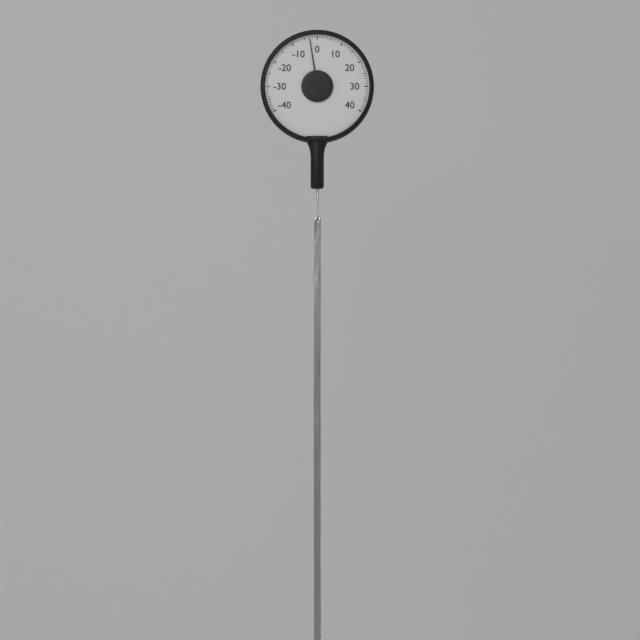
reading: -3 (no unit)
